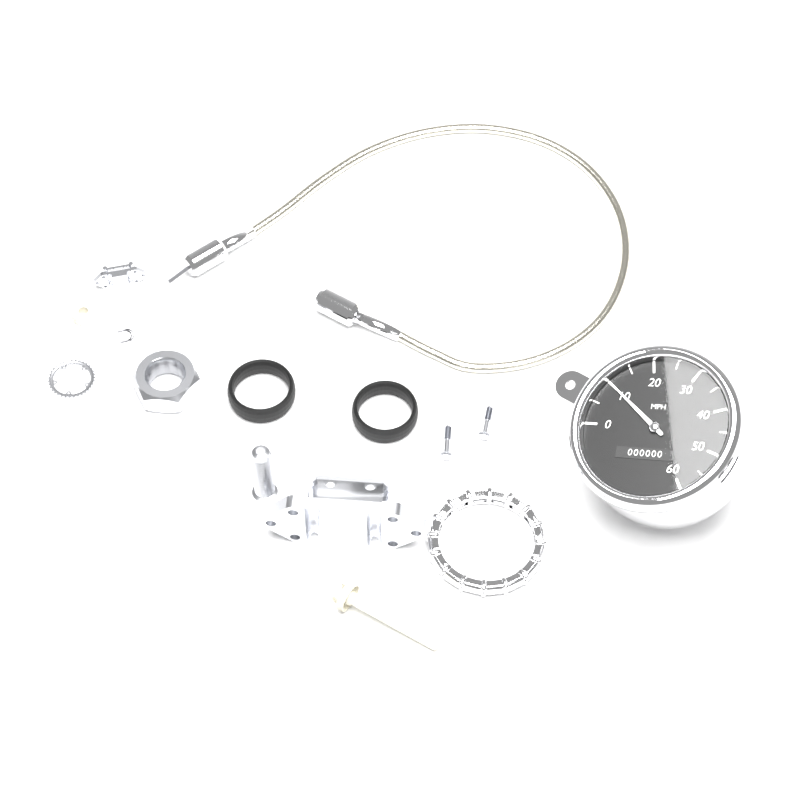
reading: 10 mph
